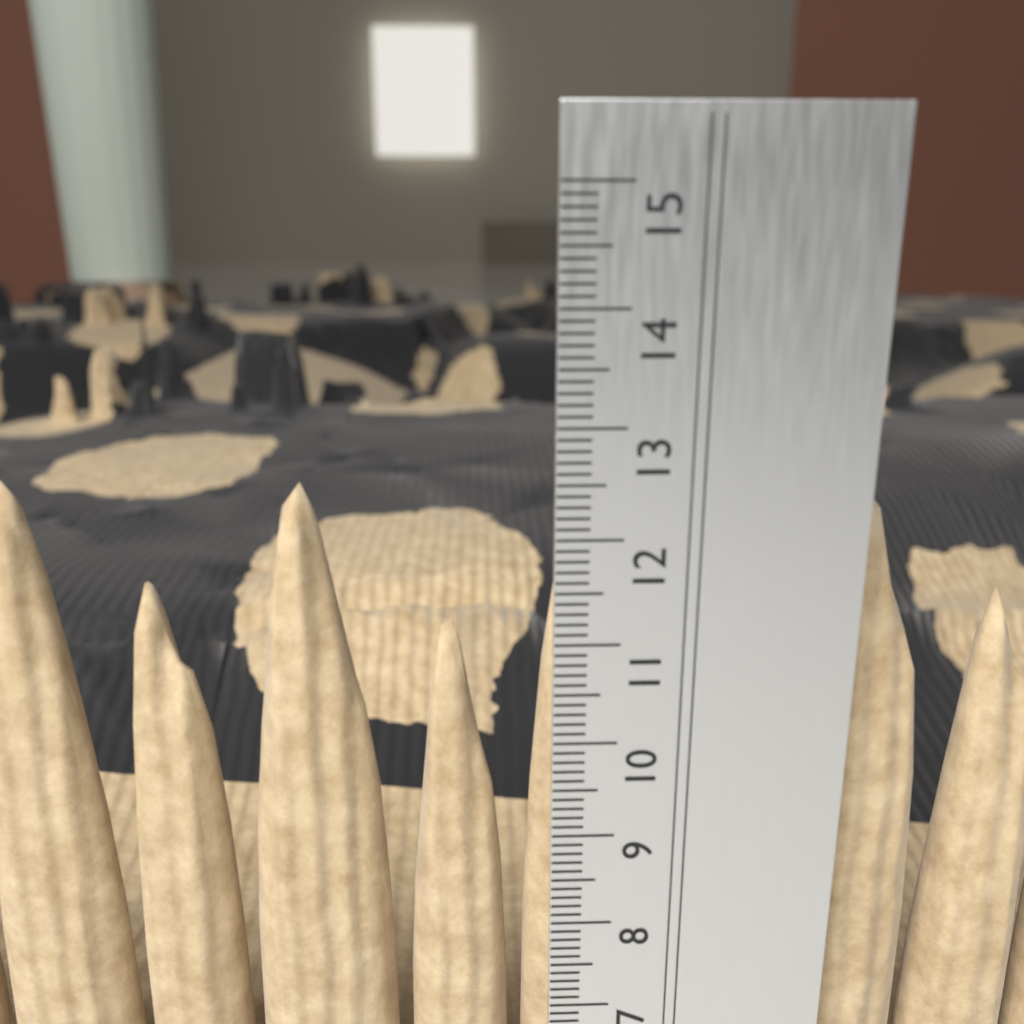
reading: 12.4 cm
